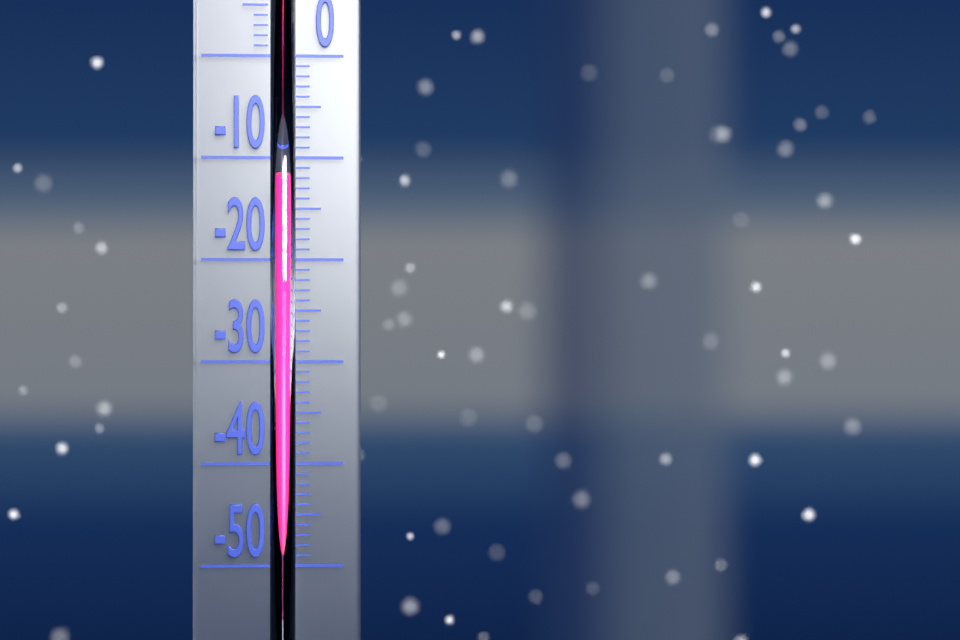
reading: -12 °C
